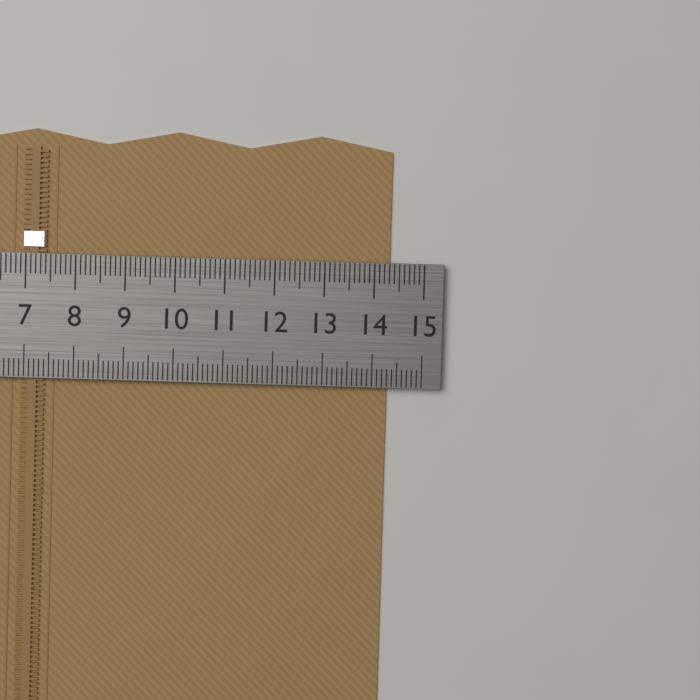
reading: 14.3 cm
